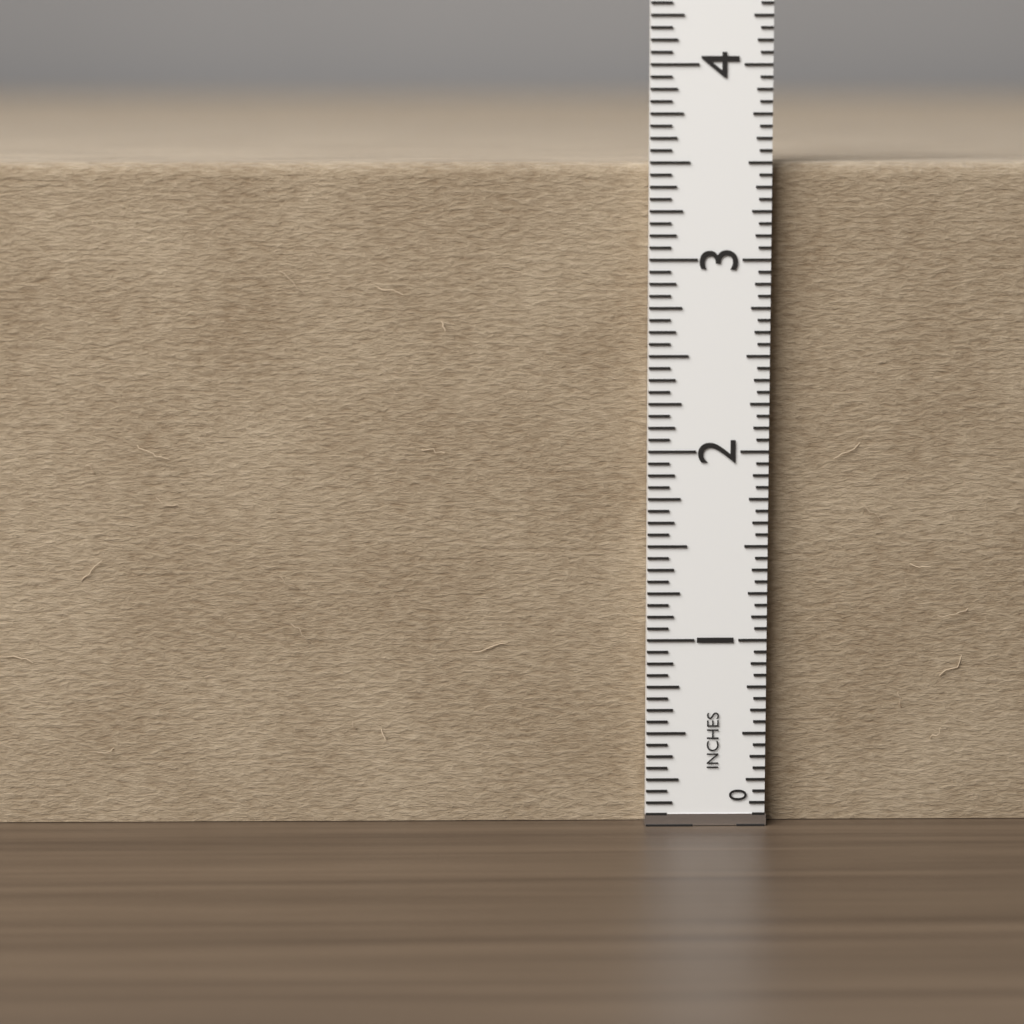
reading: 3.5000 in
